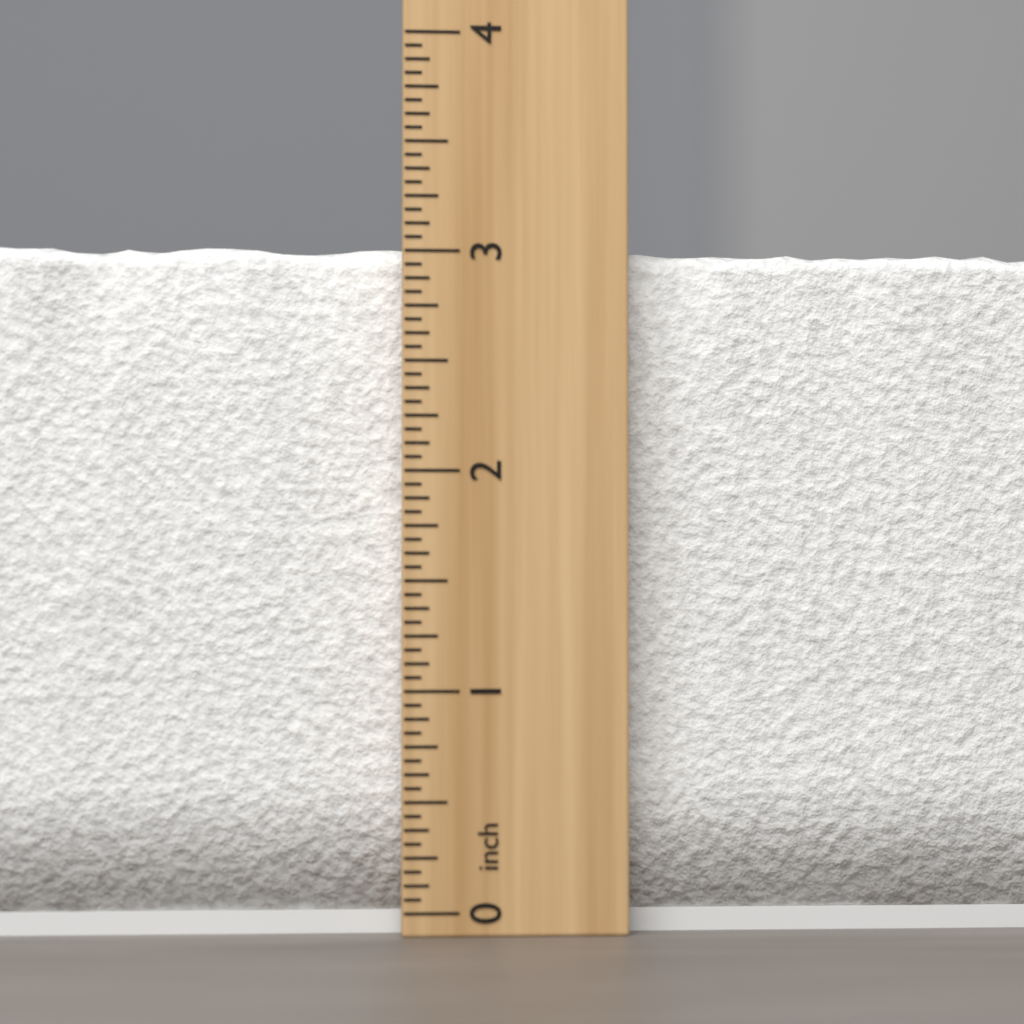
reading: 3.0625 inch
